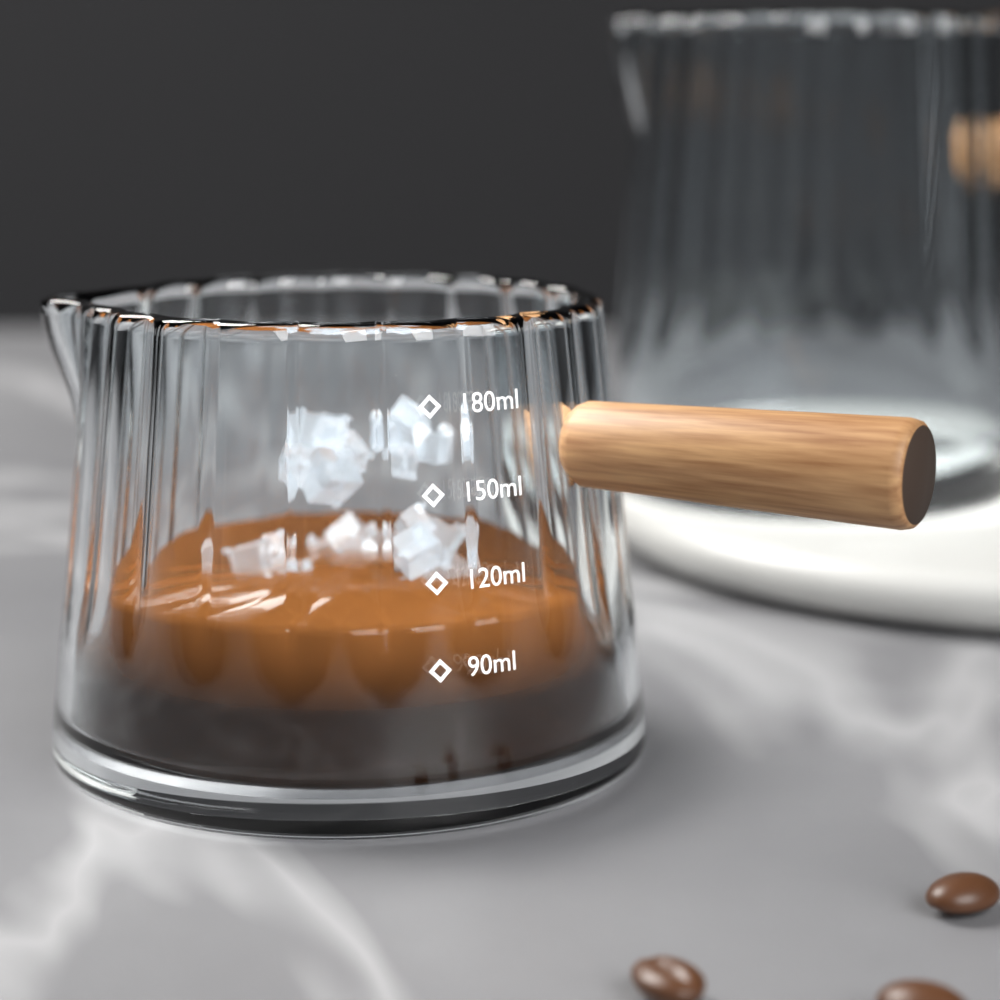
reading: 105 ml
